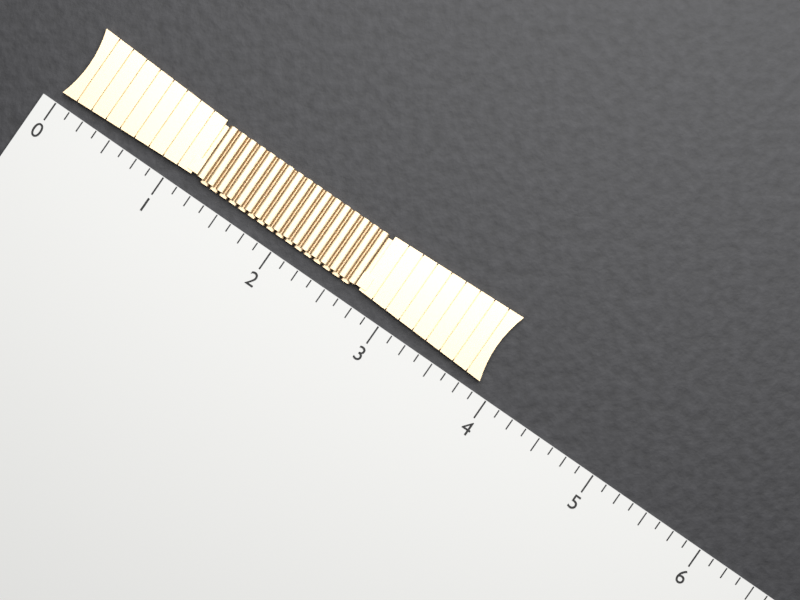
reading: 3.875 (no unit)
